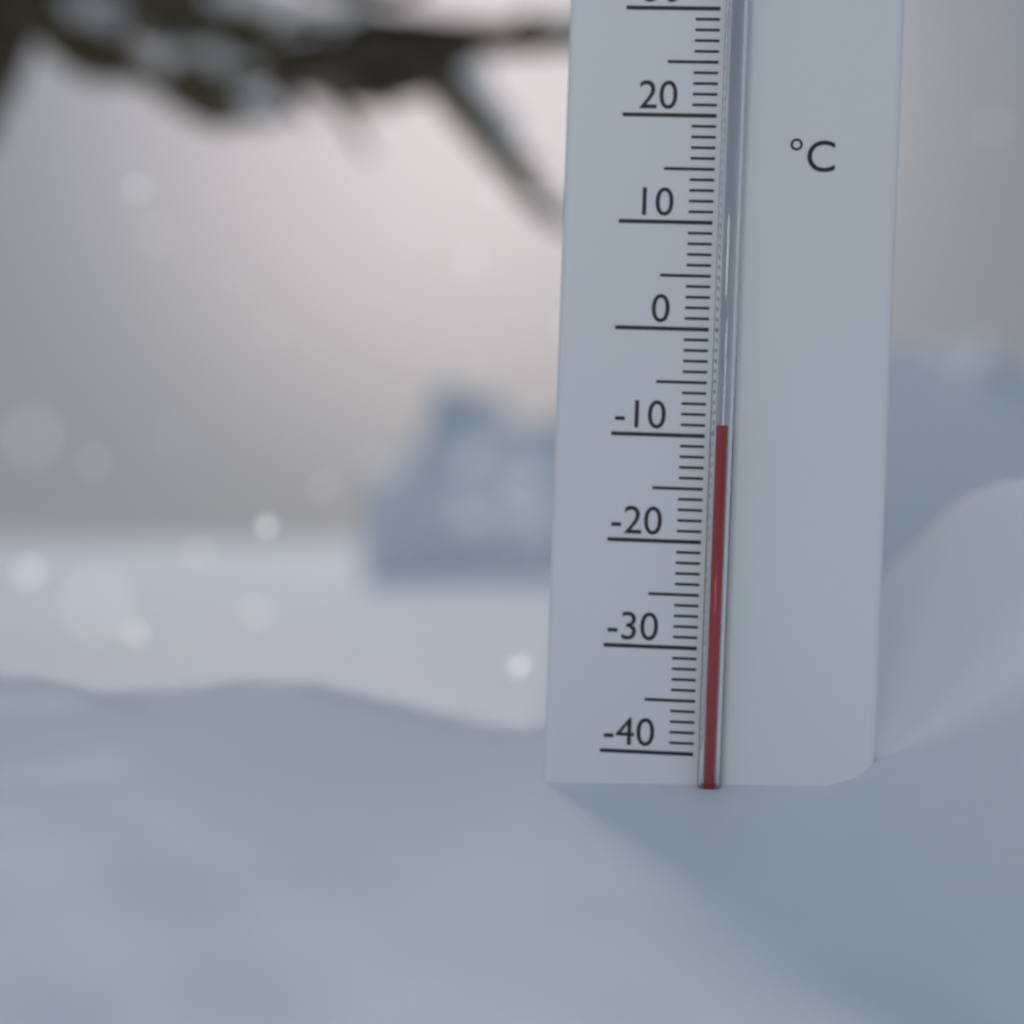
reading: -9 °C
